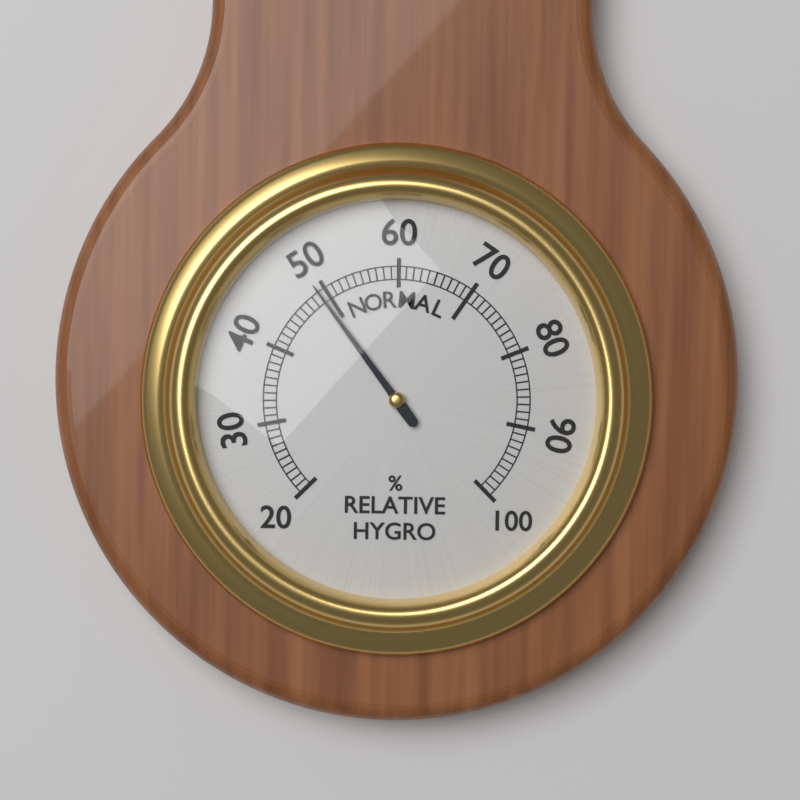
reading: 49 %
